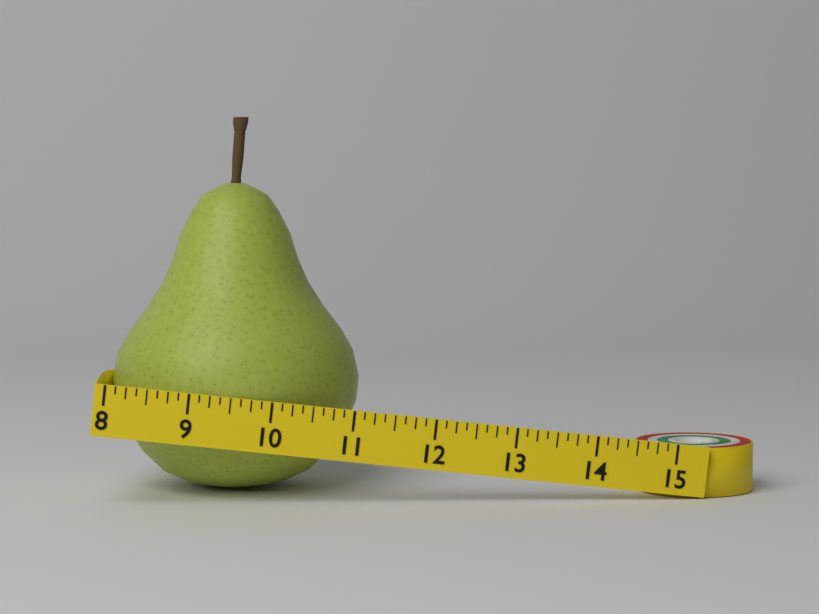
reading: 11.125 (no unit)
